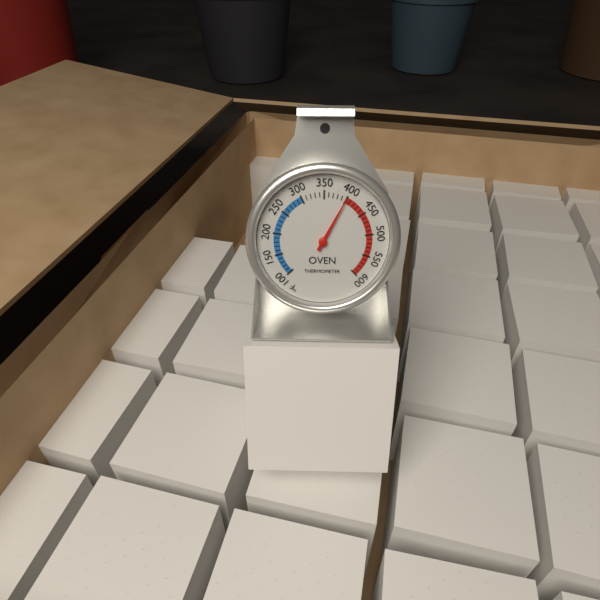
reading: 400 °F
